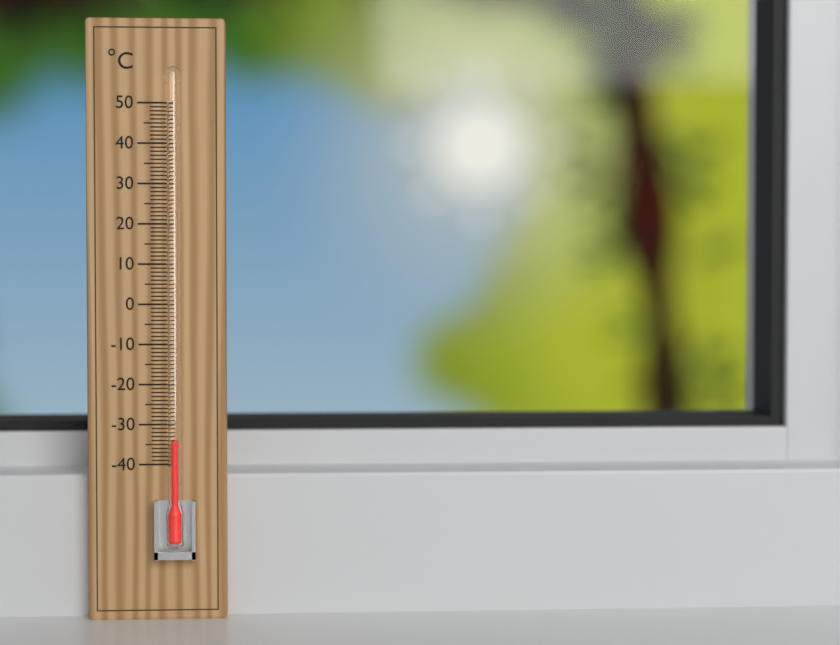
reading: -34 °C
